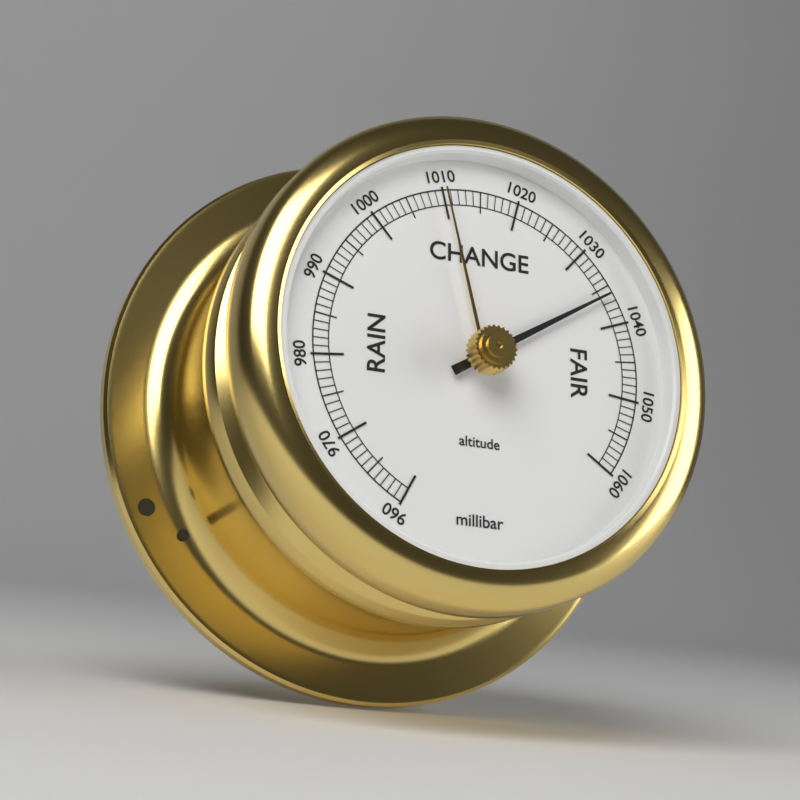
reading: 1036 millibar
